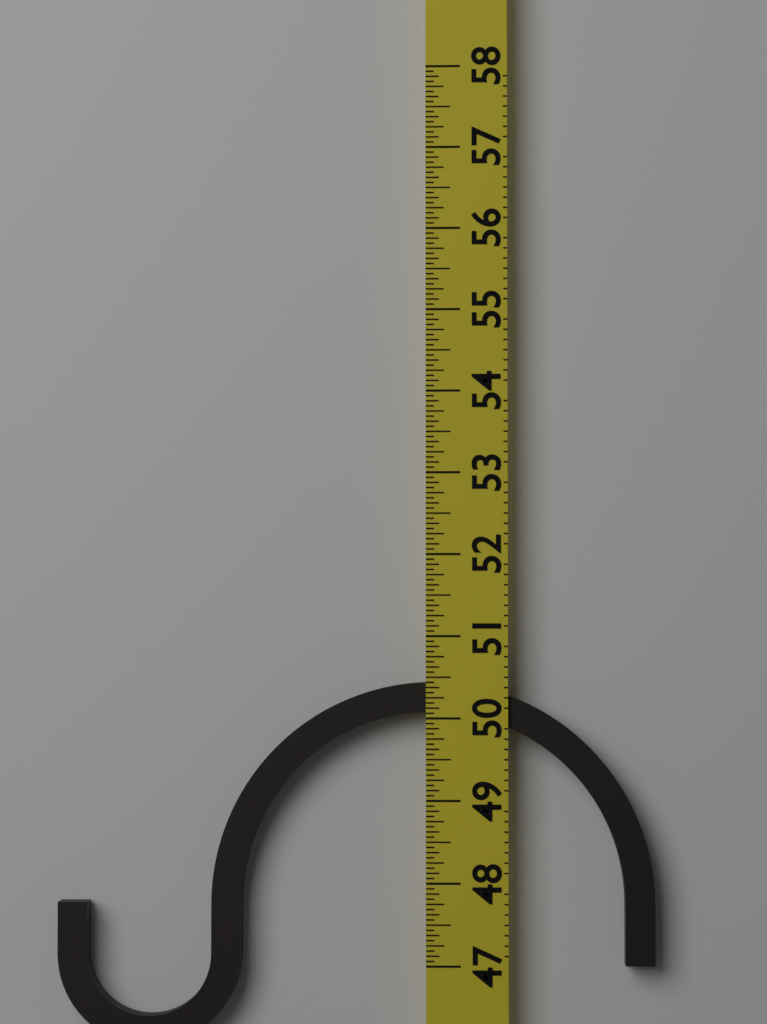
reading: 50.4375 (no unit)
